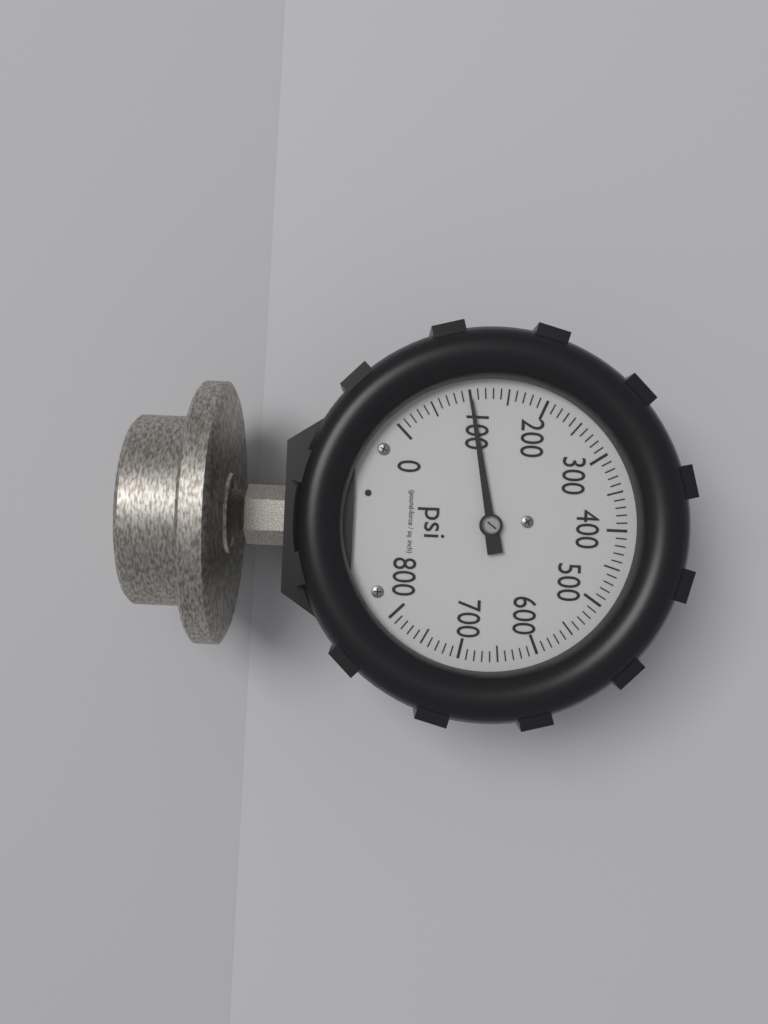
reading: 100 psi
